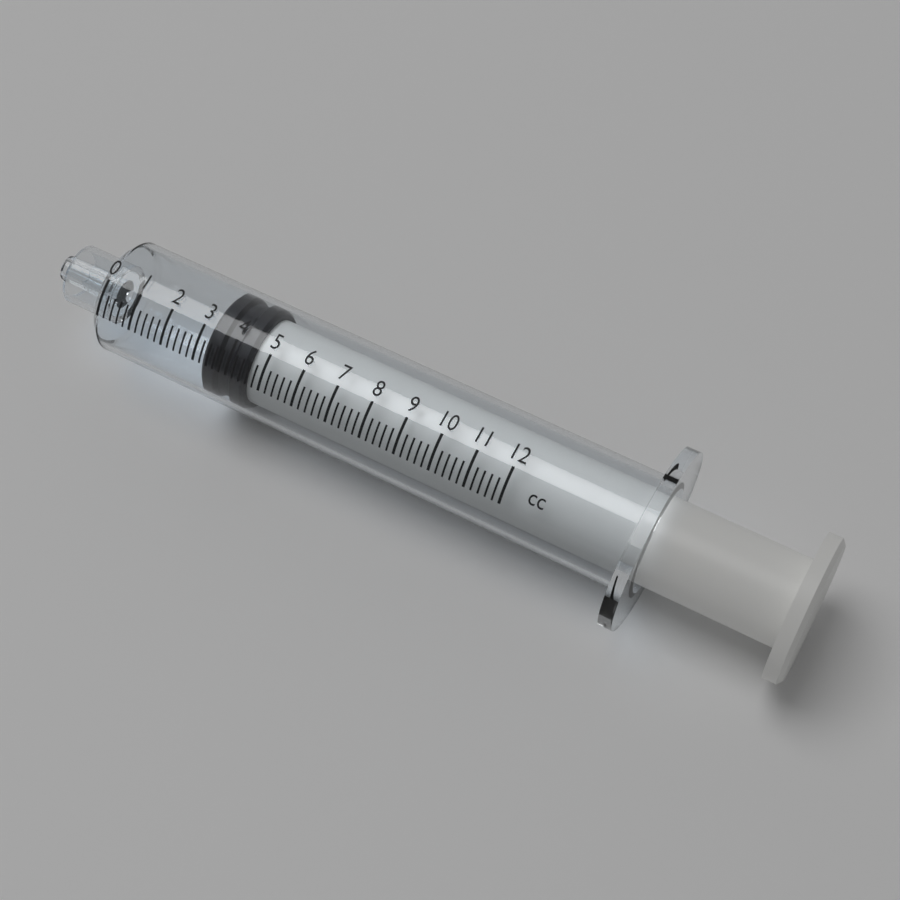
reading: 3.2 cc
